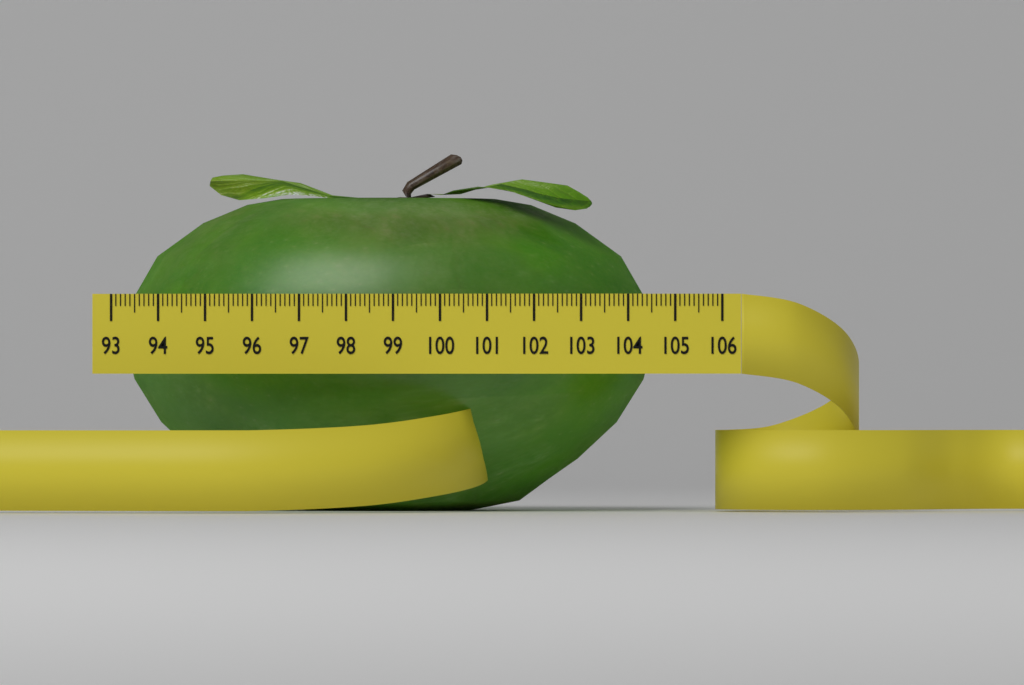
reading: 104.5 (no unit)
